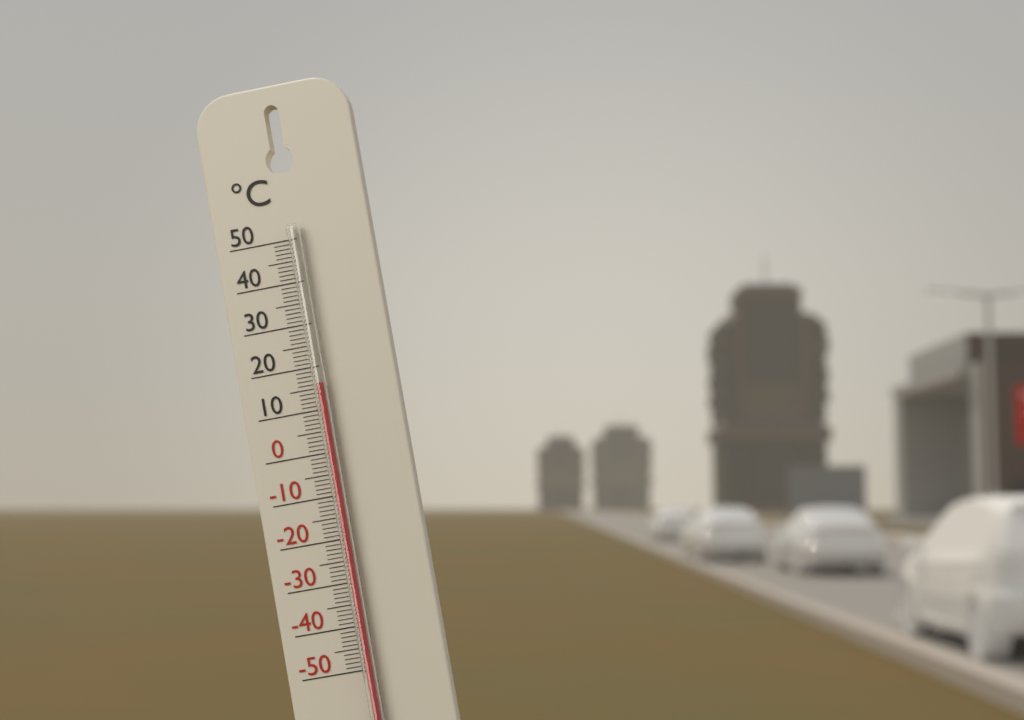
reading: 16 °C
